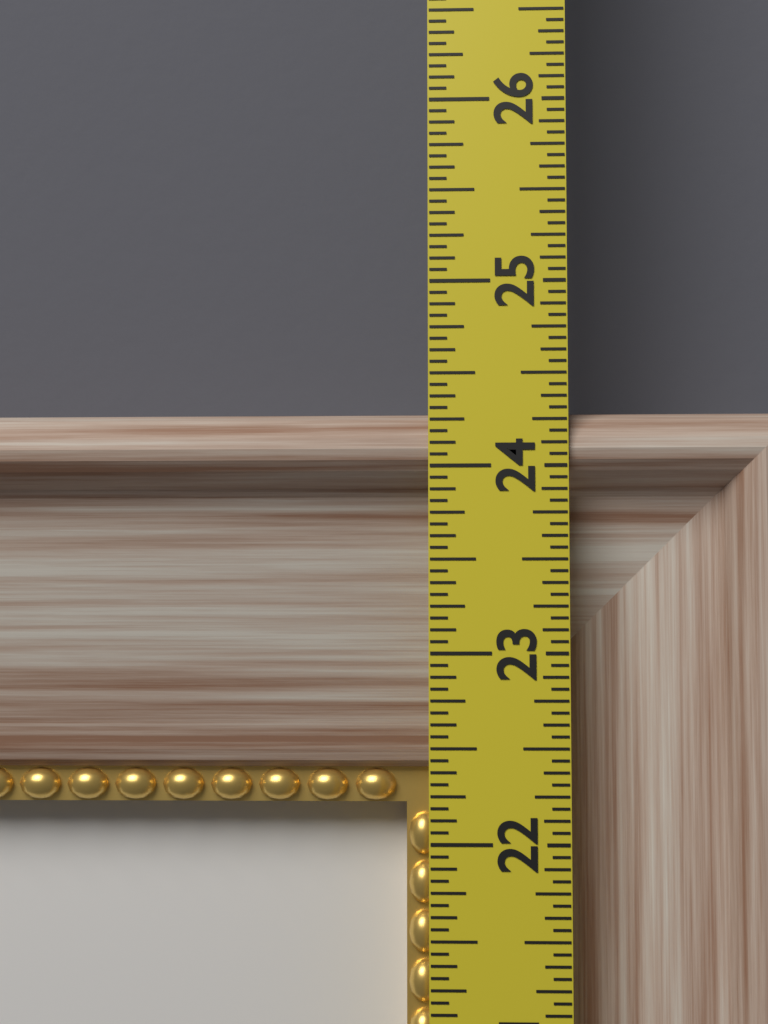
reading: 24.3125 in
